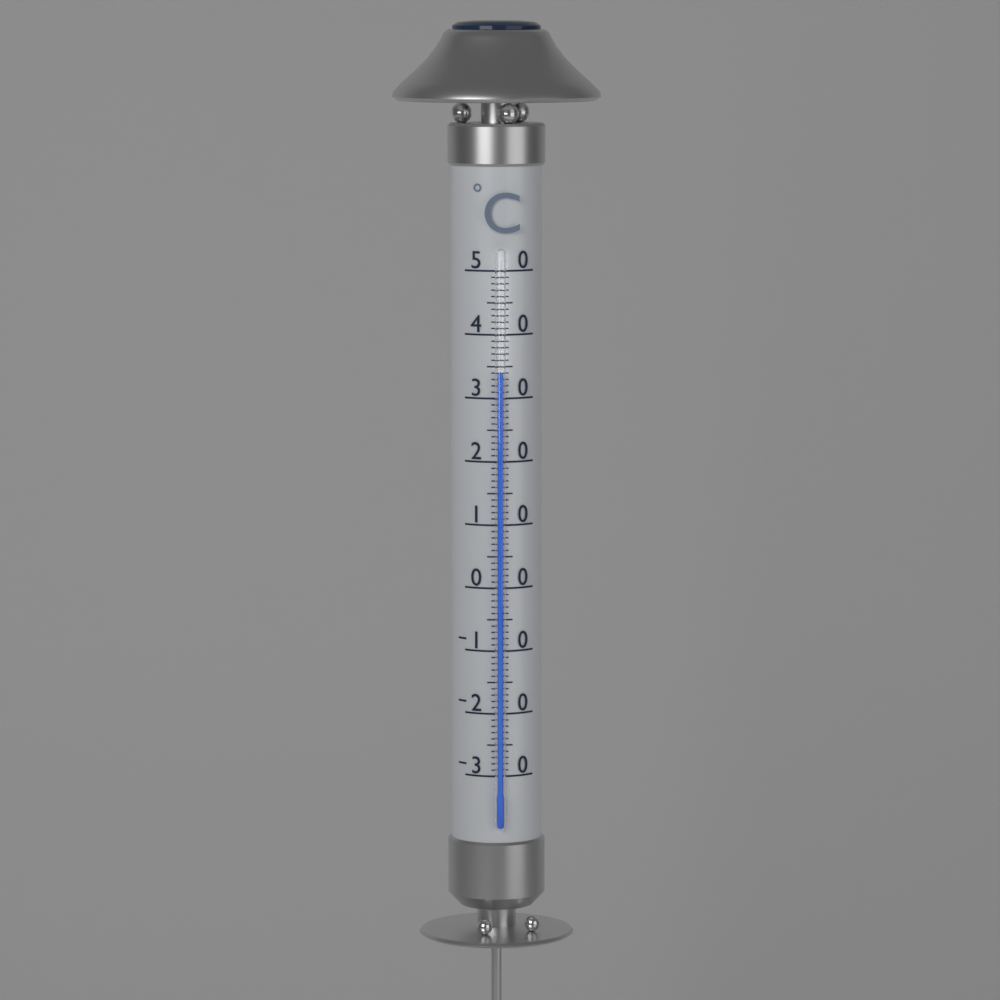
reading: 34 °C
